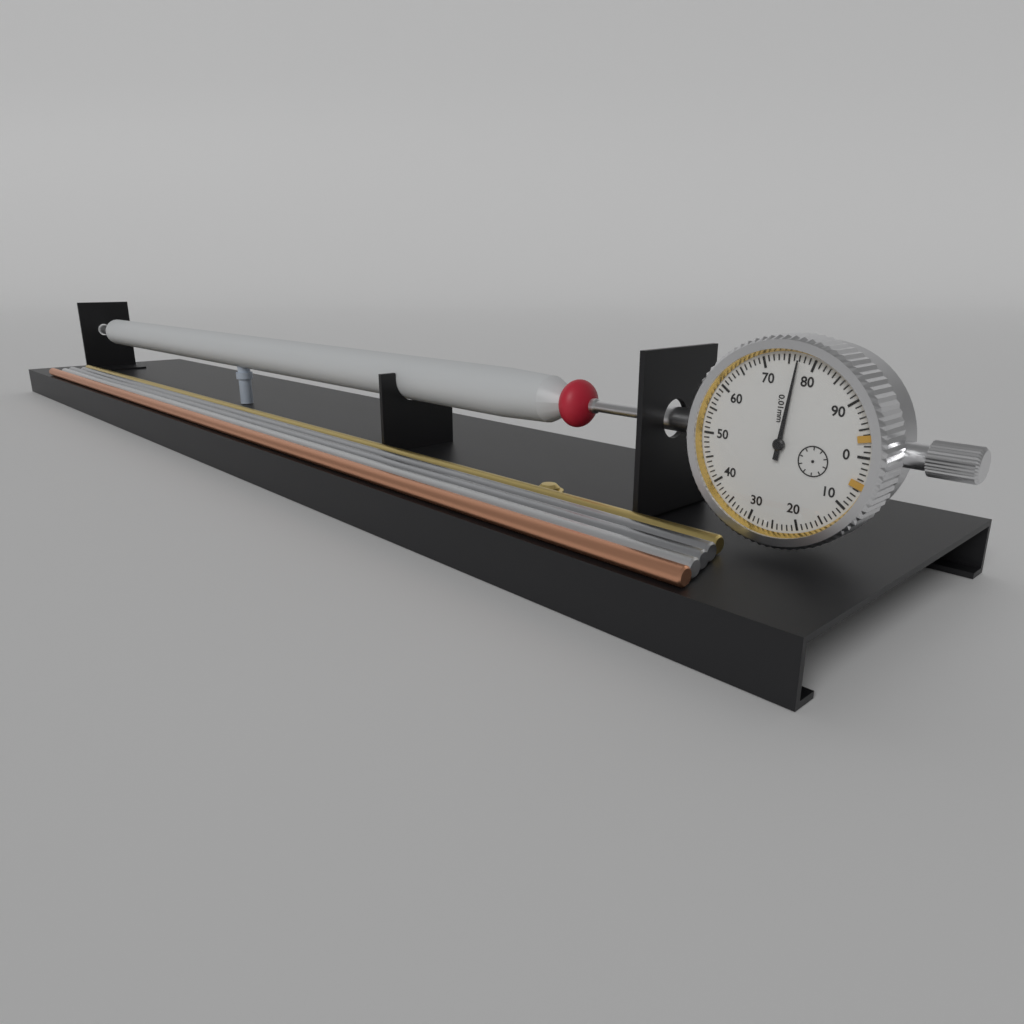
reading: 0.77 mm
